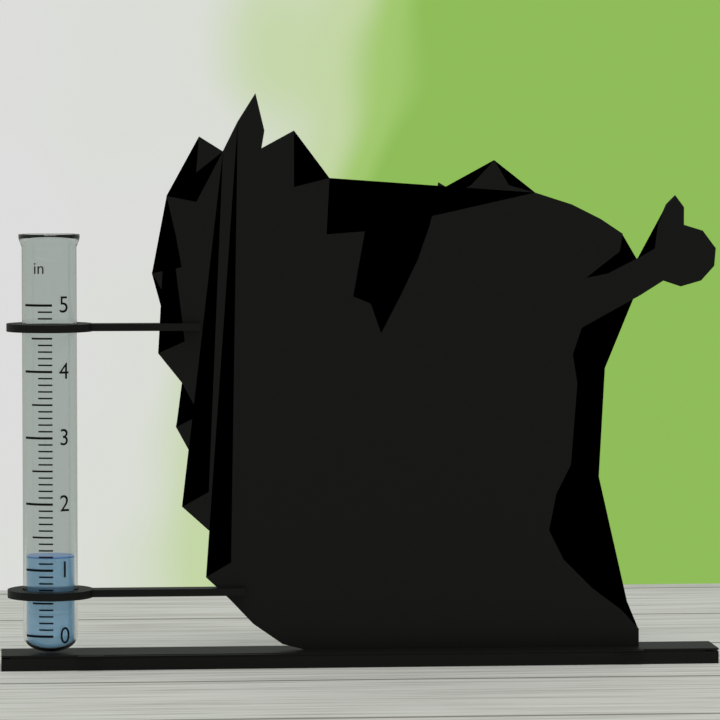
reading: 1.2 in
